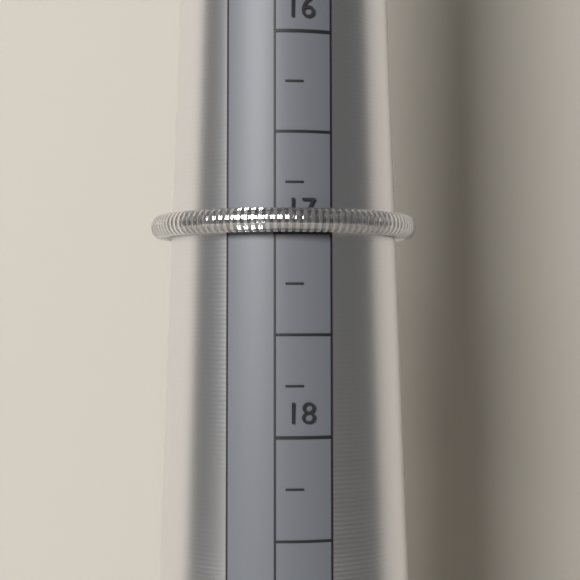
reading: 17.00 mm
